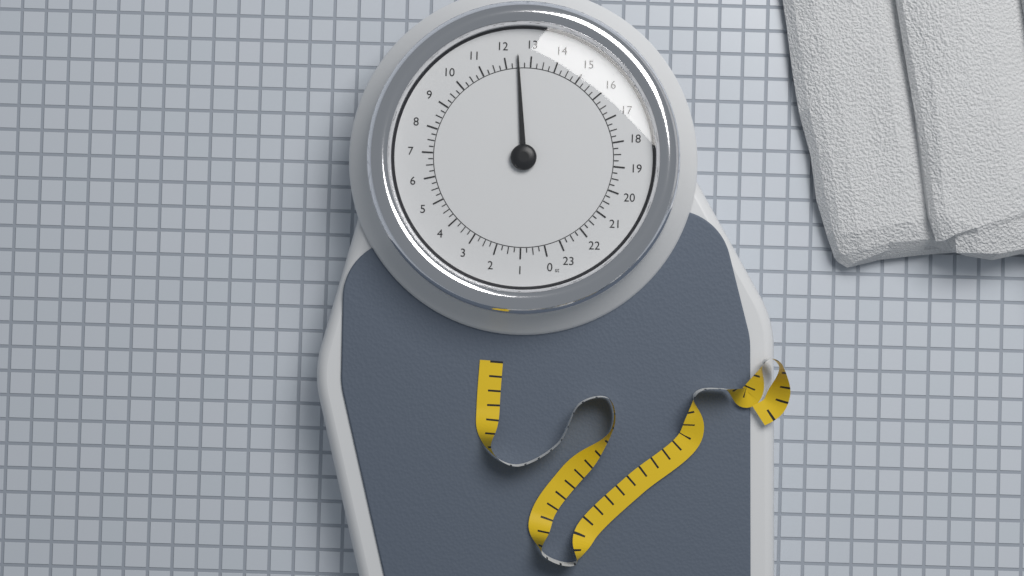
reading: 12.50 st
